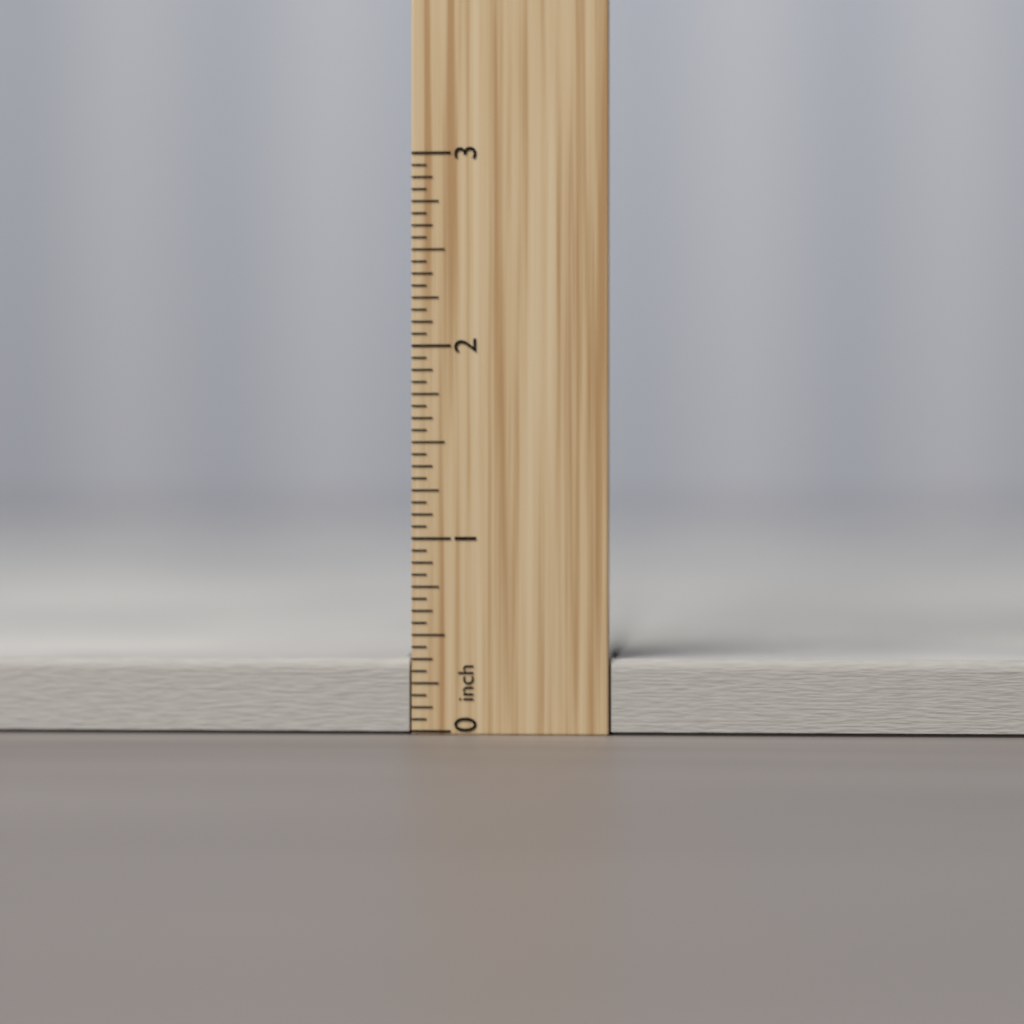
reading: 0.3750 inch
